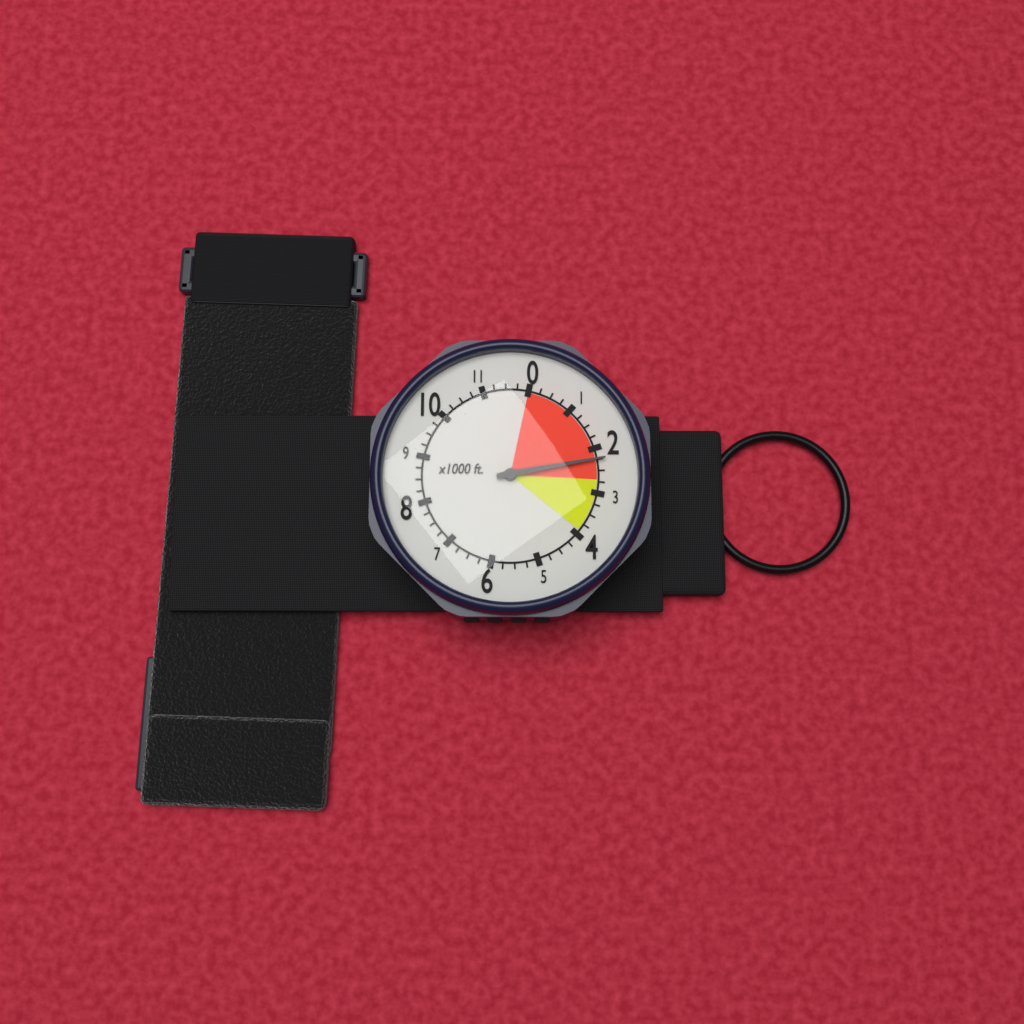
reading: 2250 ft
